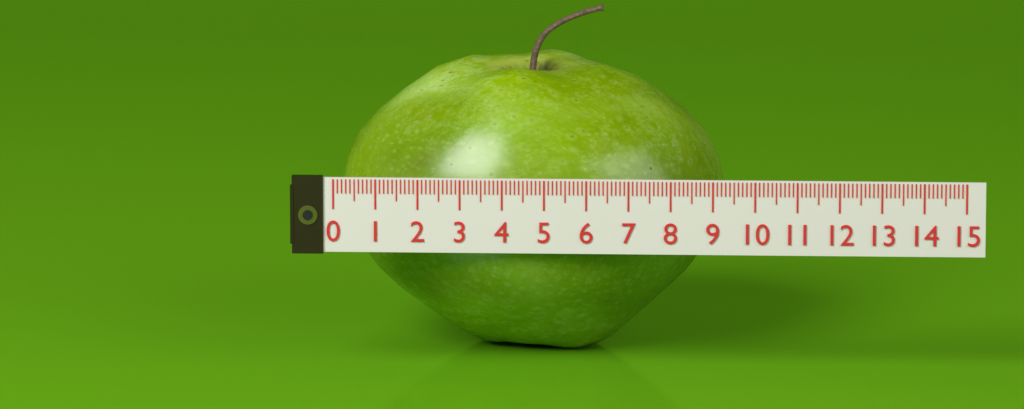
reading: 9.2 (no unit)
